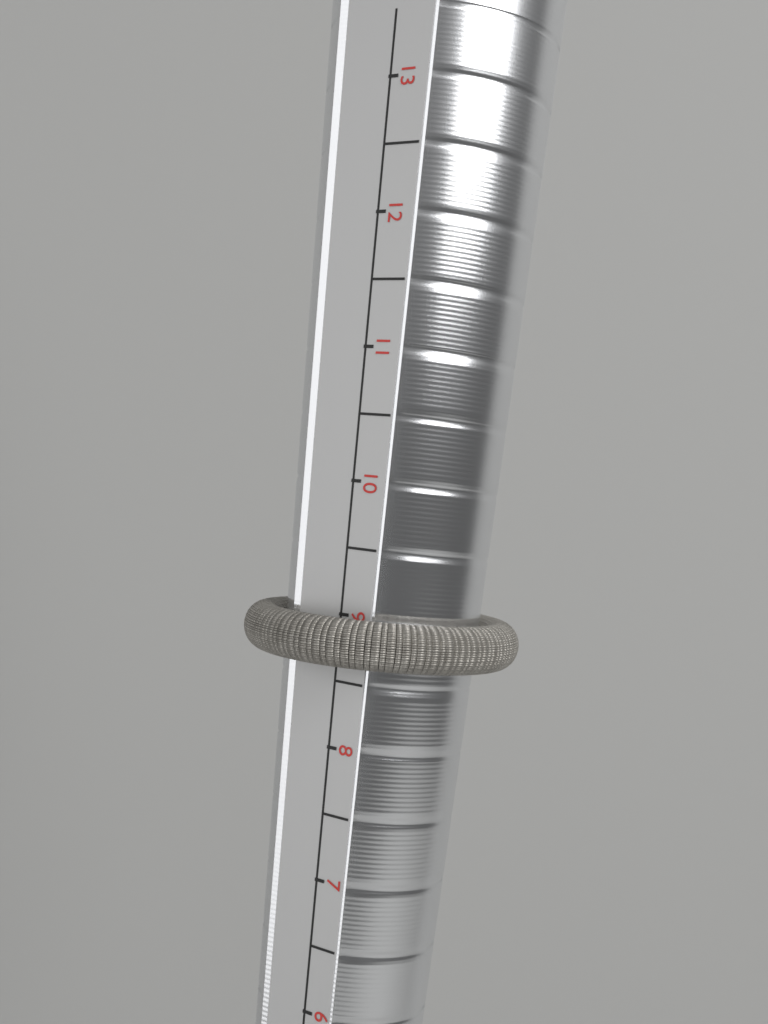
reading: 9.0 (no unit)
